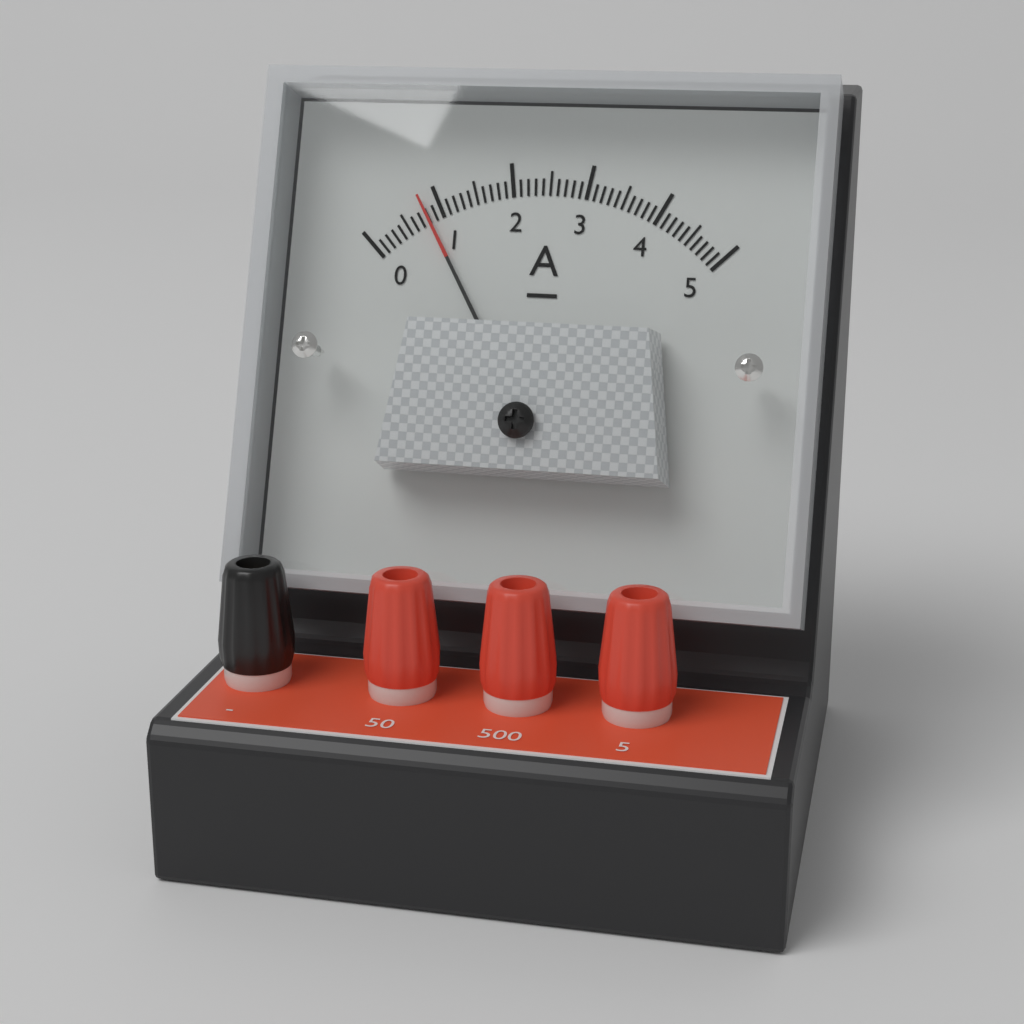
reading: 0.8 A
